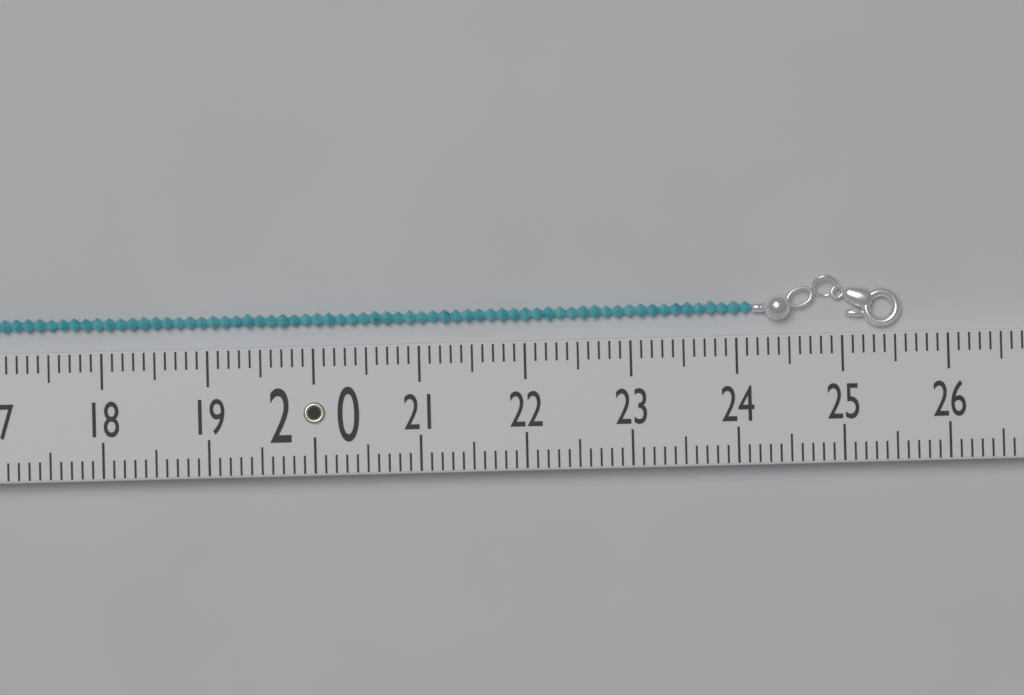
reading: 25.6 (no unit)
